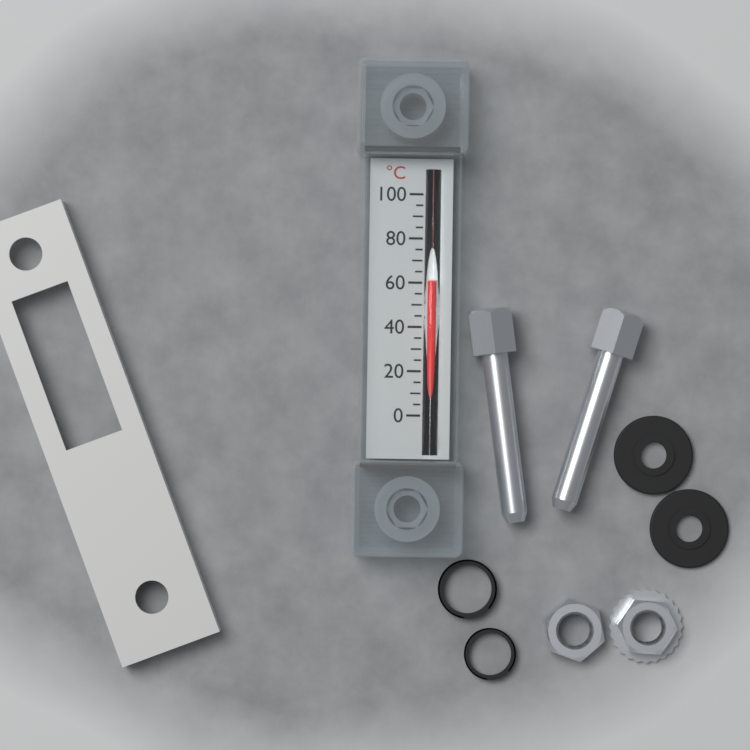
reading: 60 °C
